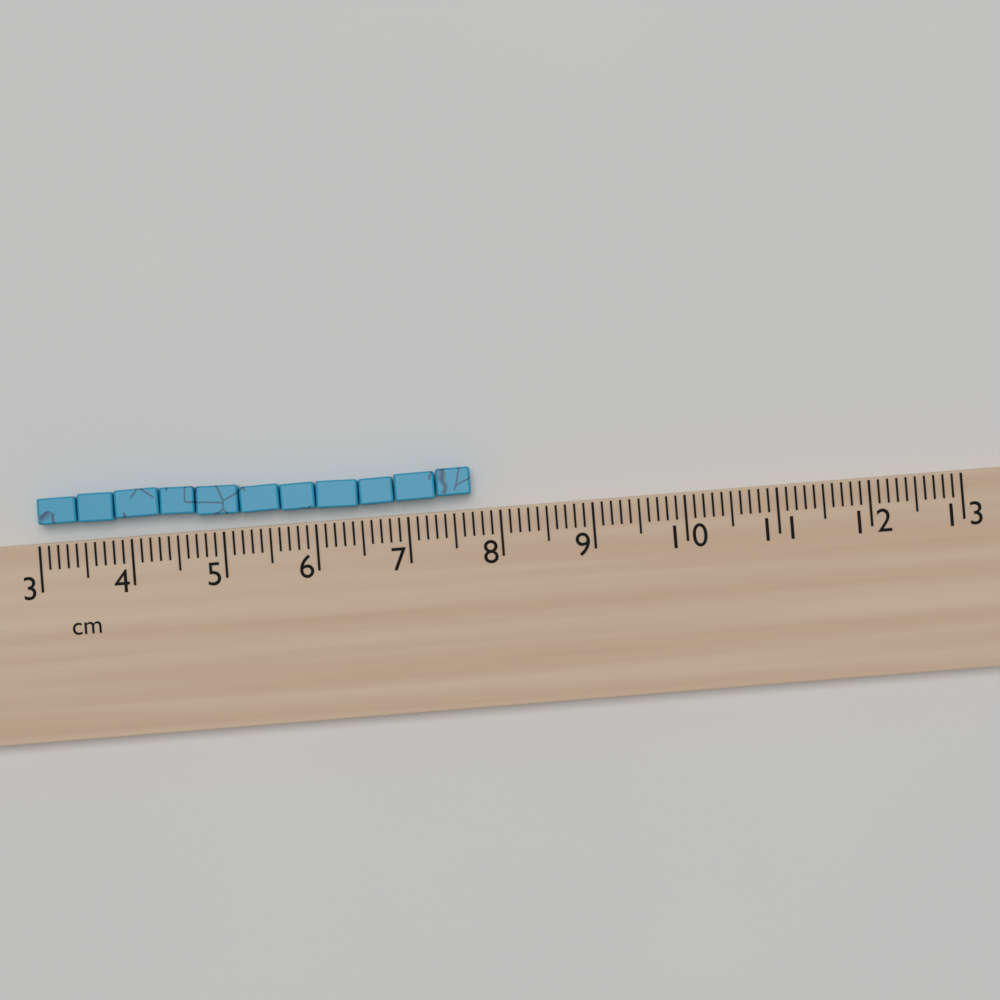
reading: 7.7 cm
